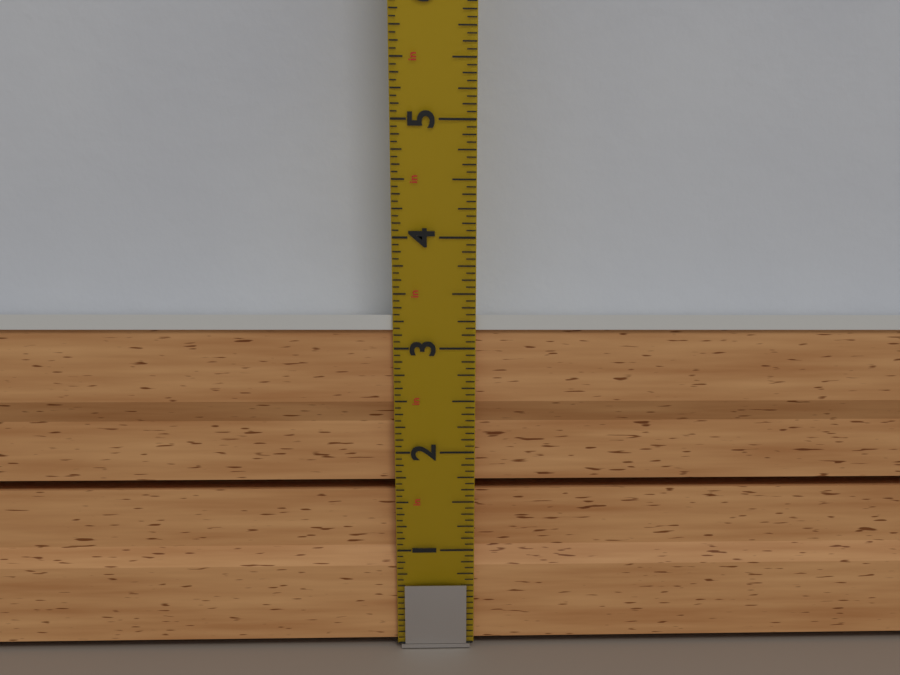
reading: 3.3125 in
